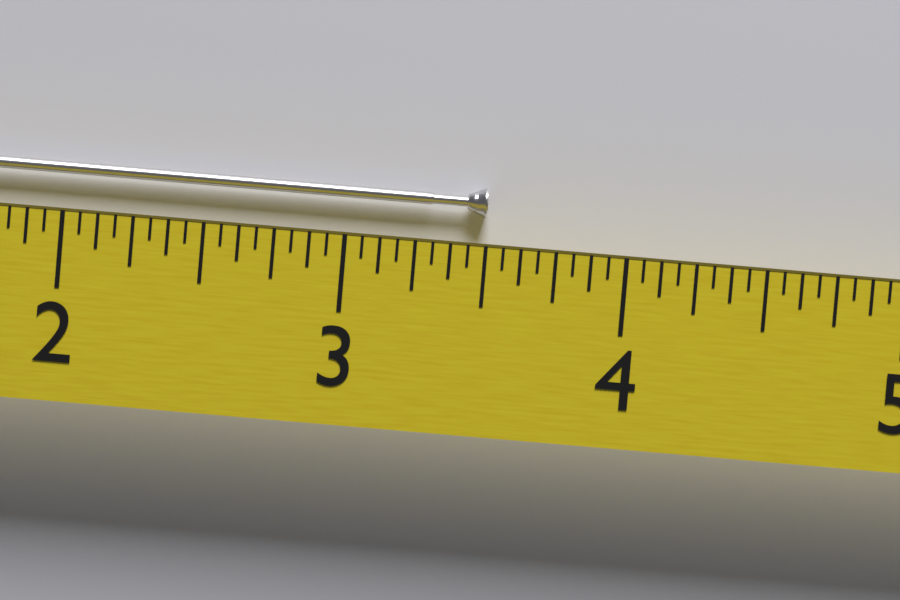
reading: 3.5000 (no unit)
